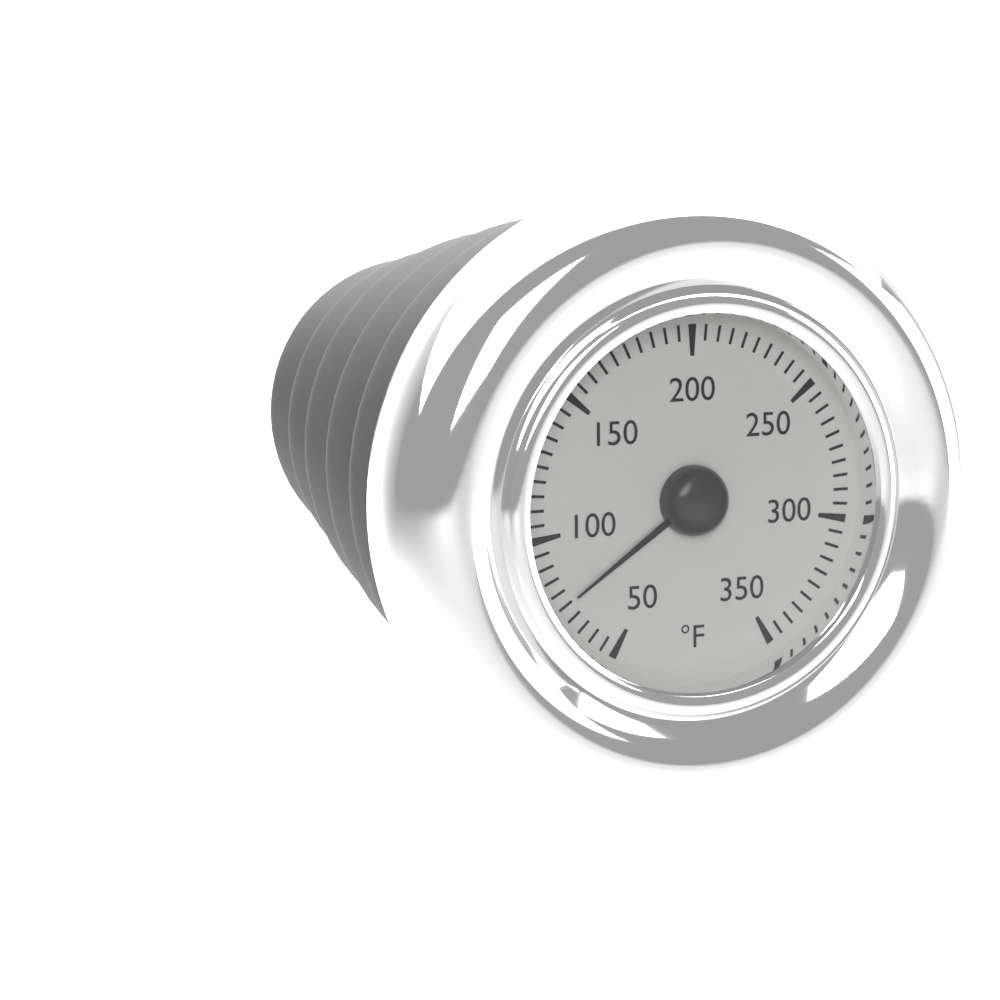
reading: 75 °F
